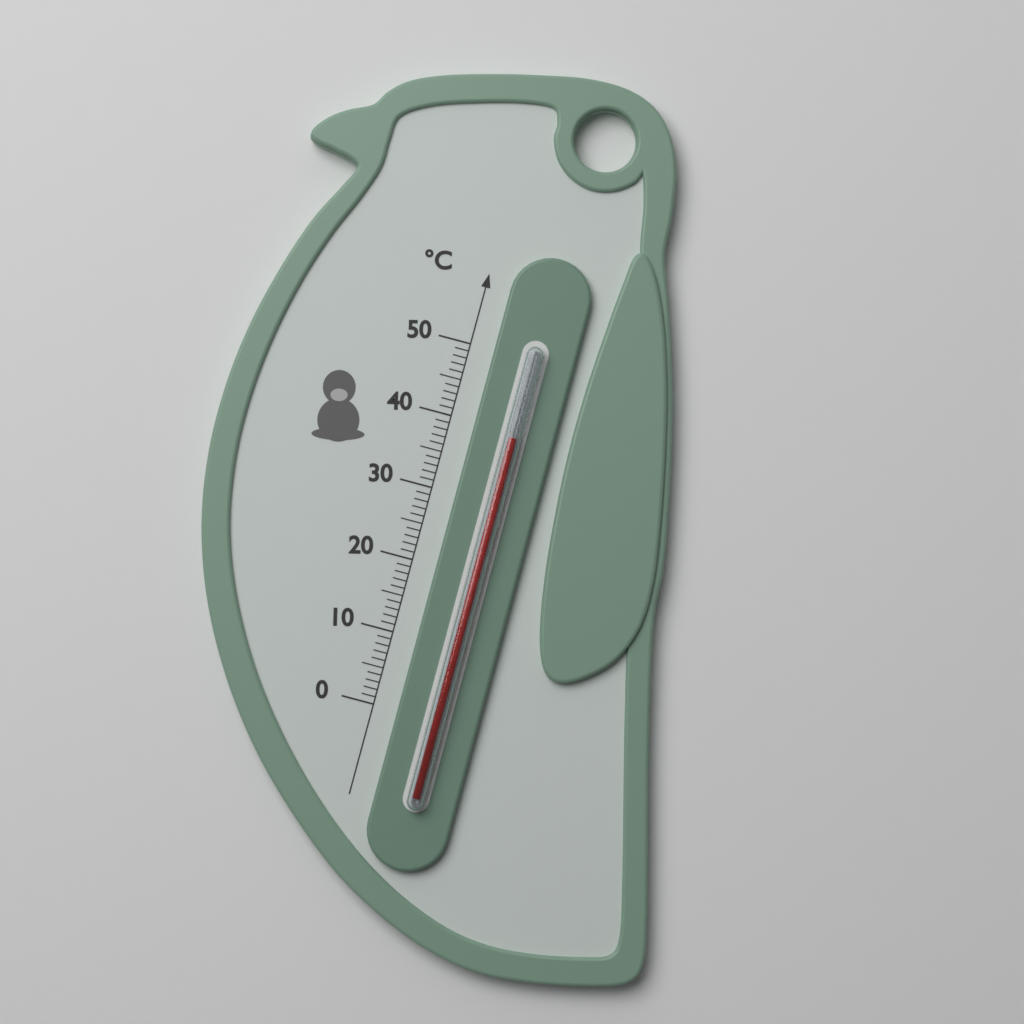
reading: 39 °C
